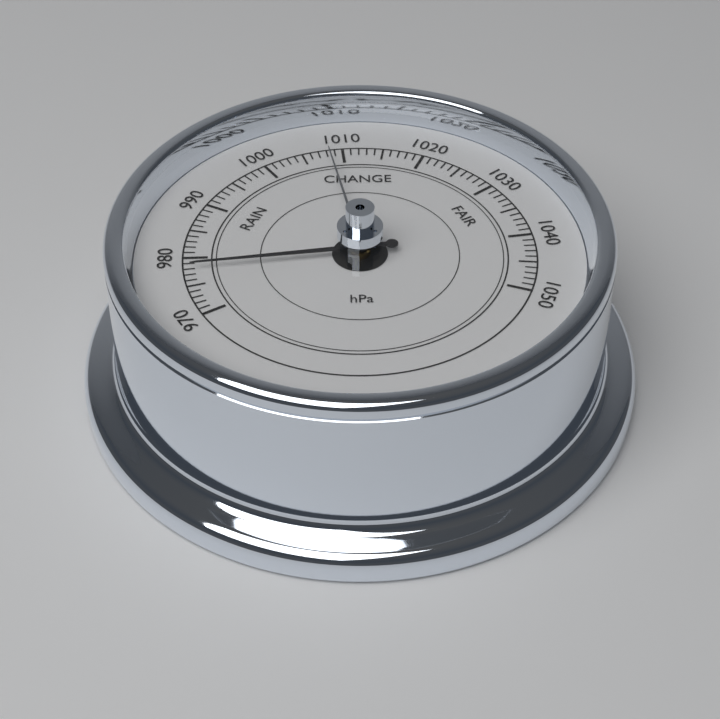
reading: 978 hPa
